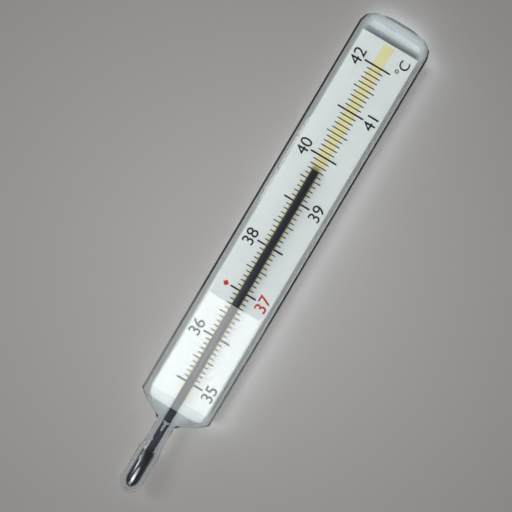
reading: 39.7 °C
